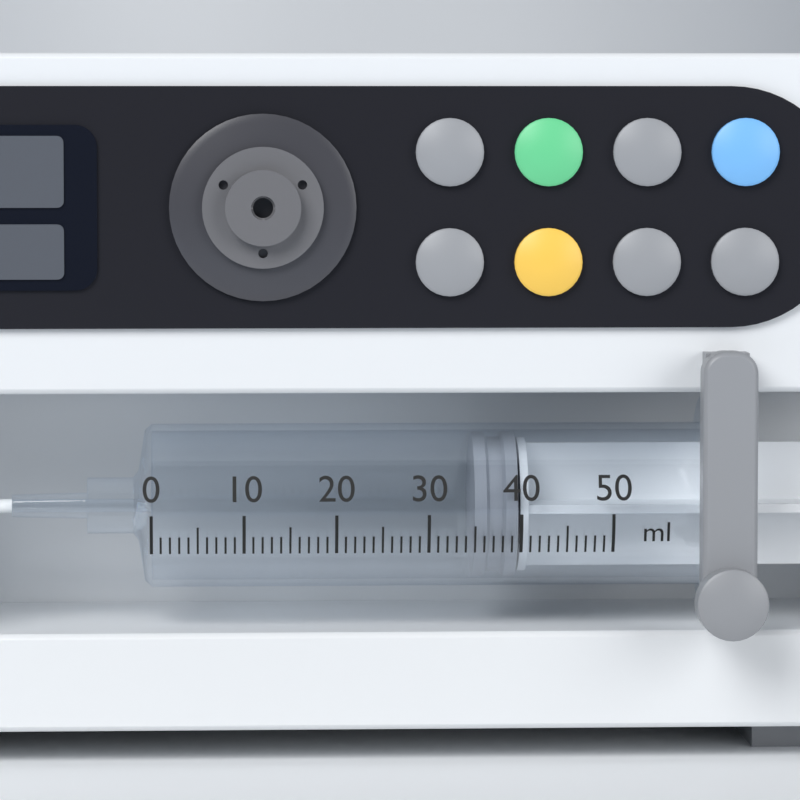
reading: 35 ml
